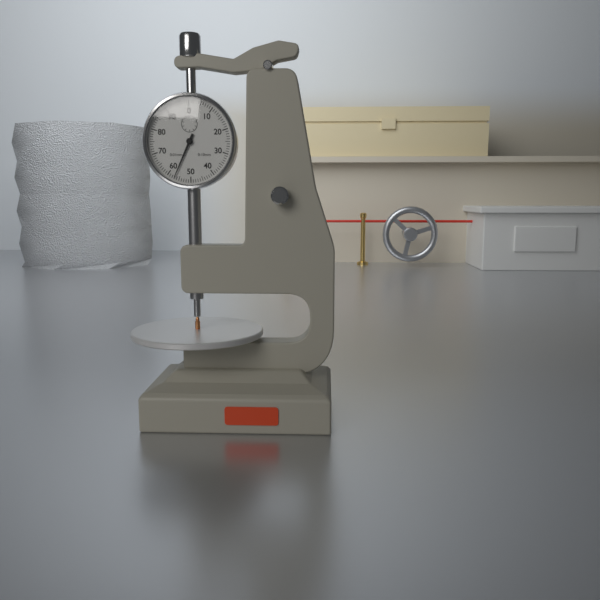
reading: 0.57 mm
